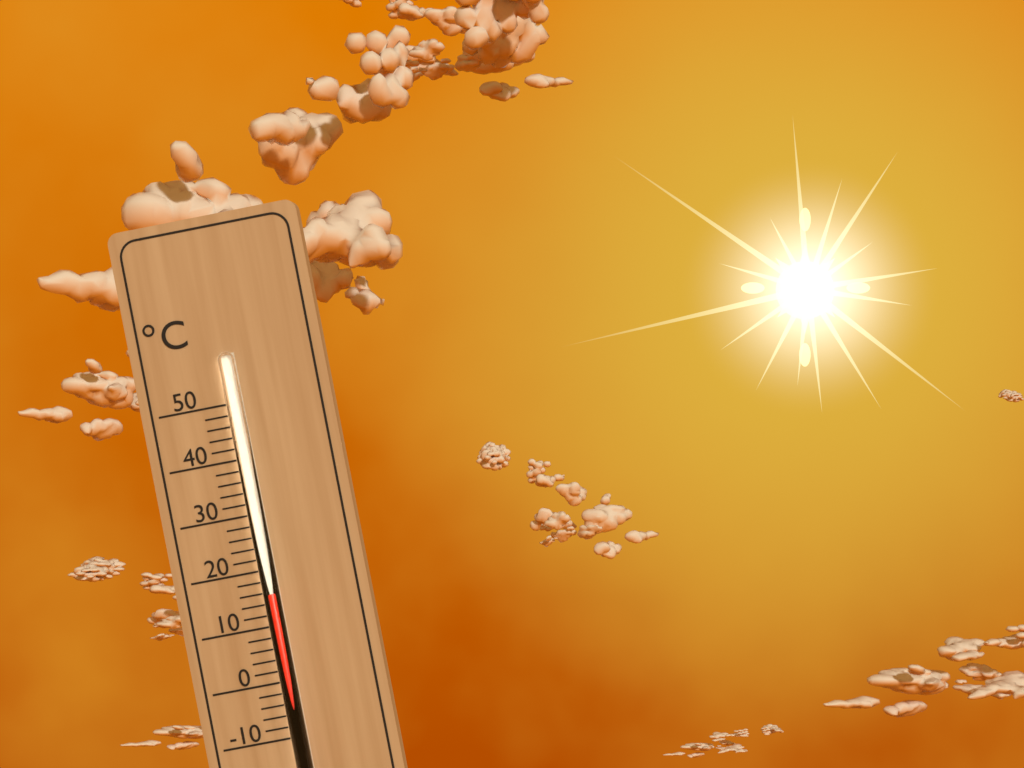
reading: 16 °C
